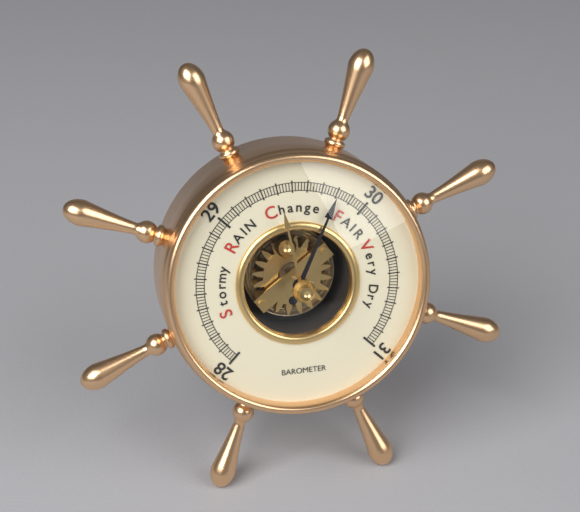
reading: 29.80 (no unit)
